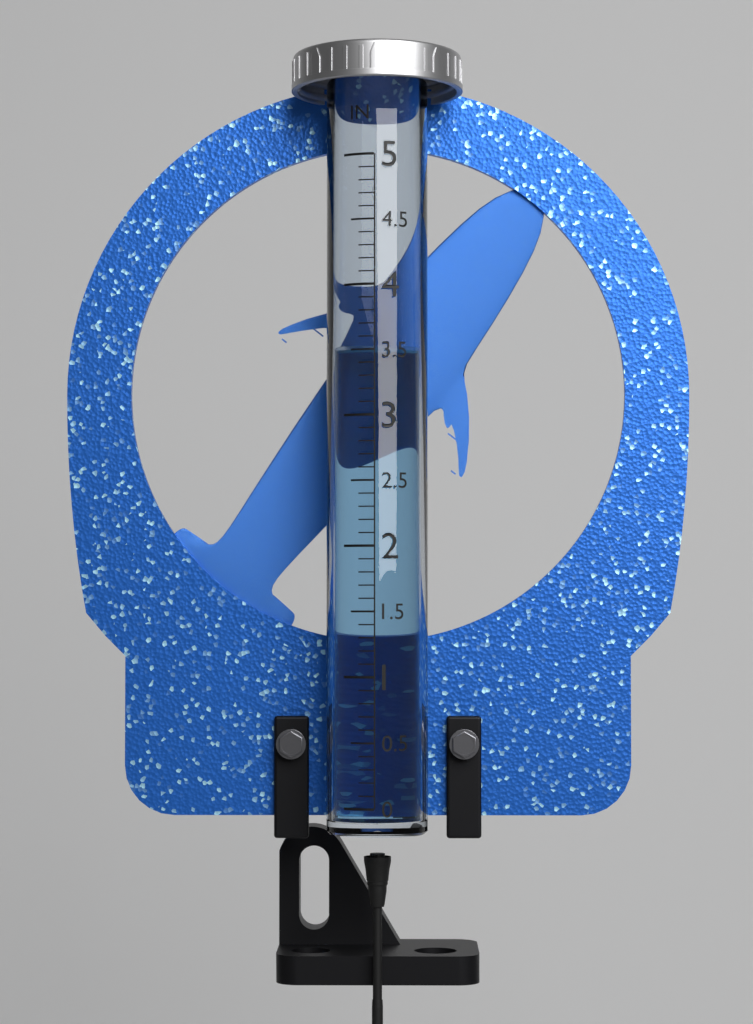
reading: 3.5 in
